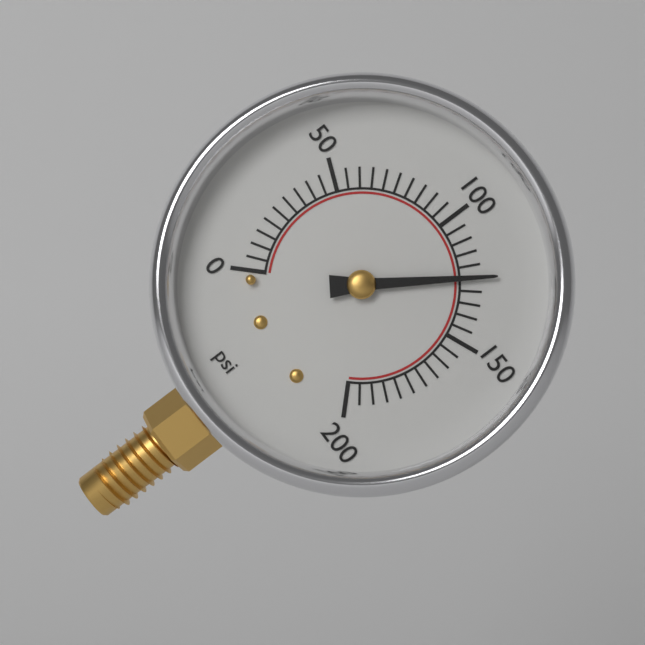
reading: 125 psi
